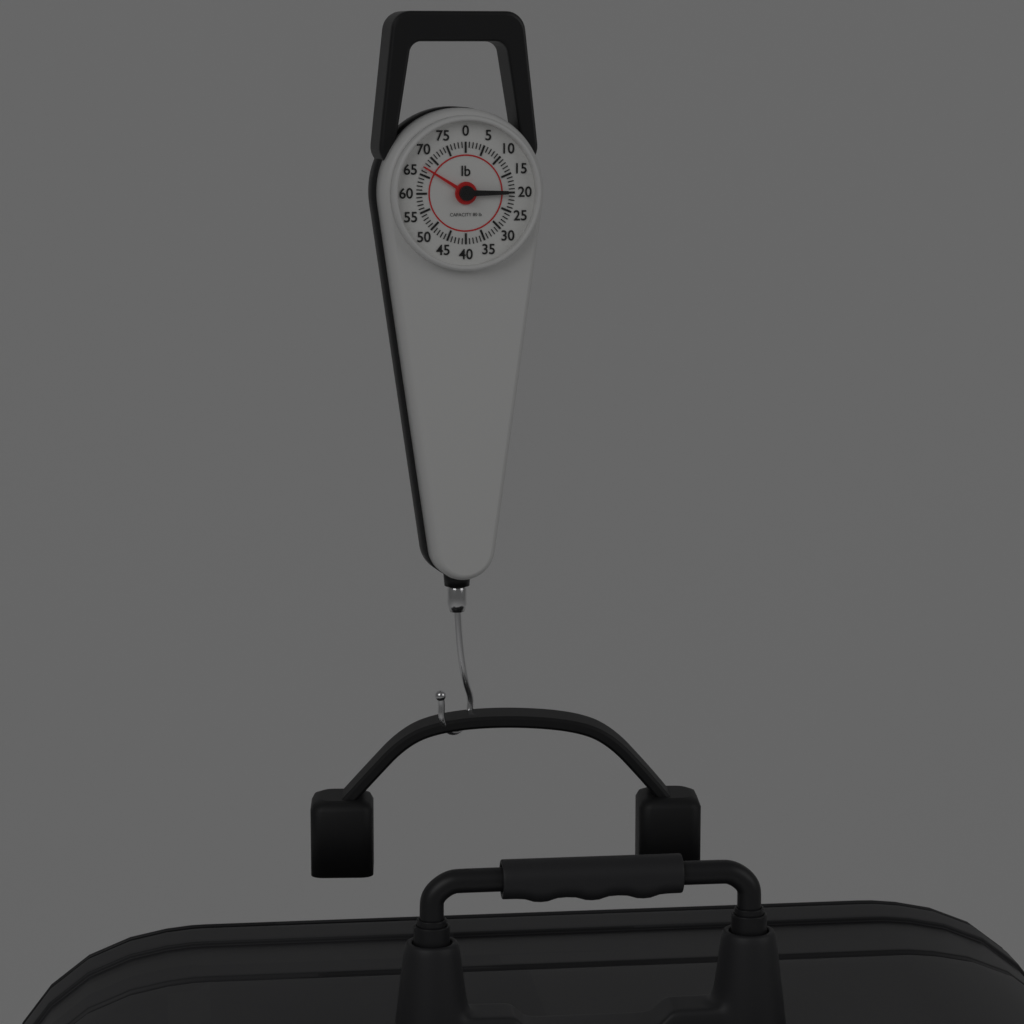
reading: 67 lb
